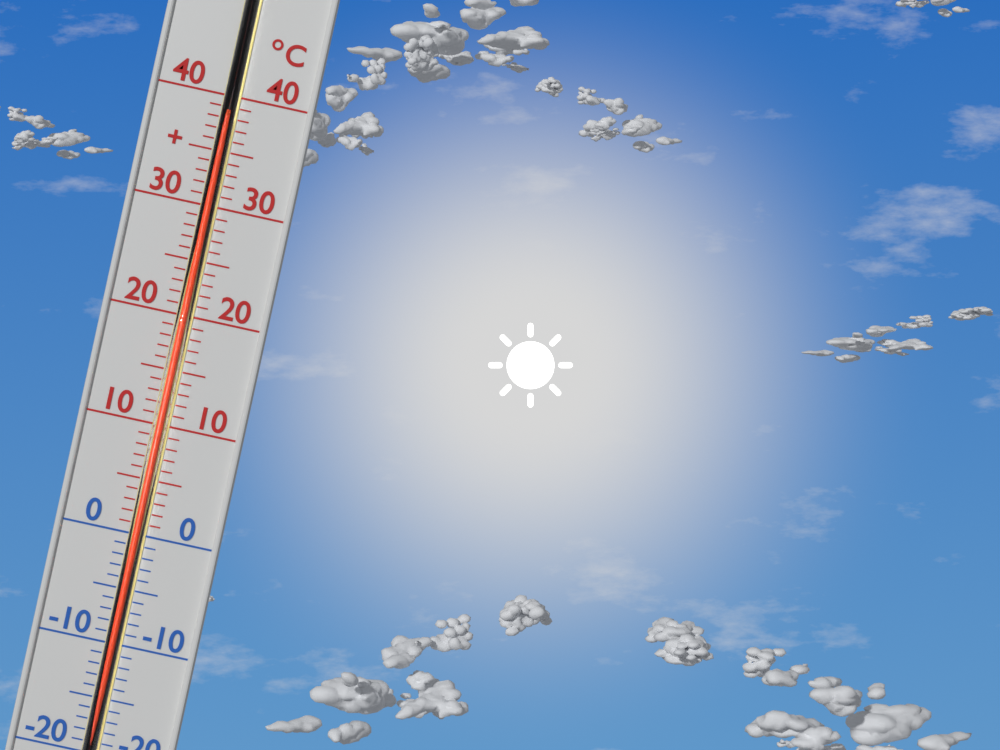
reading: 38 °C
